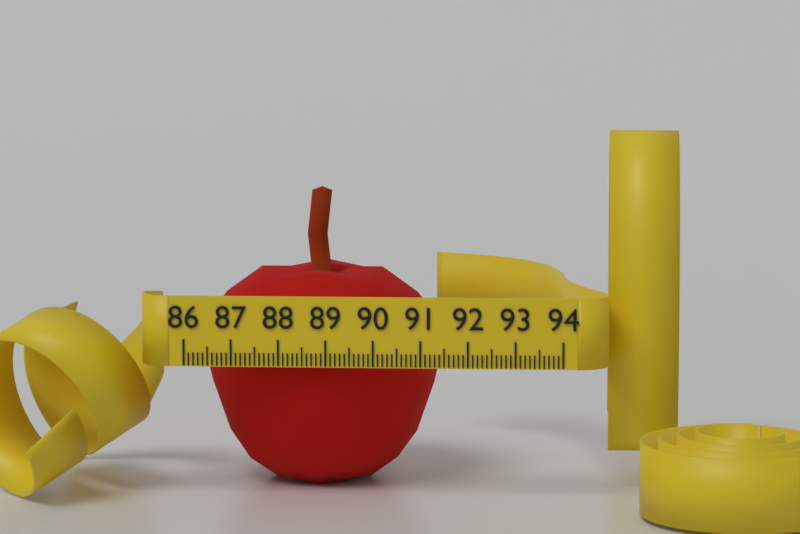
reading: 91.4 (no unit)
